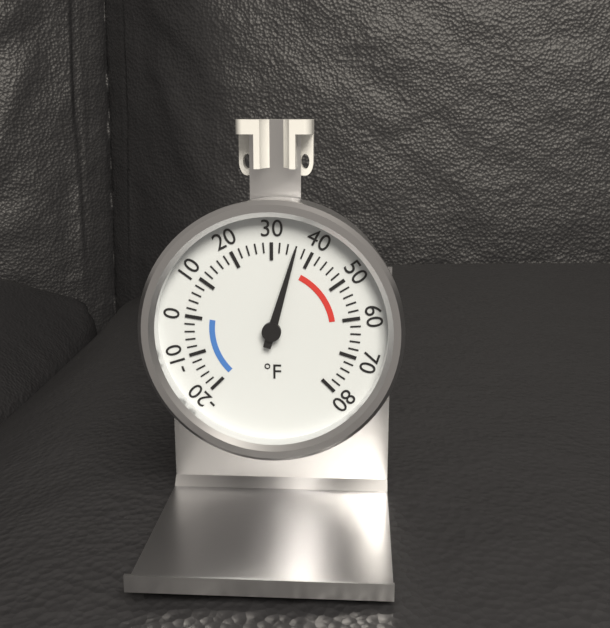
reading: 36 °F
